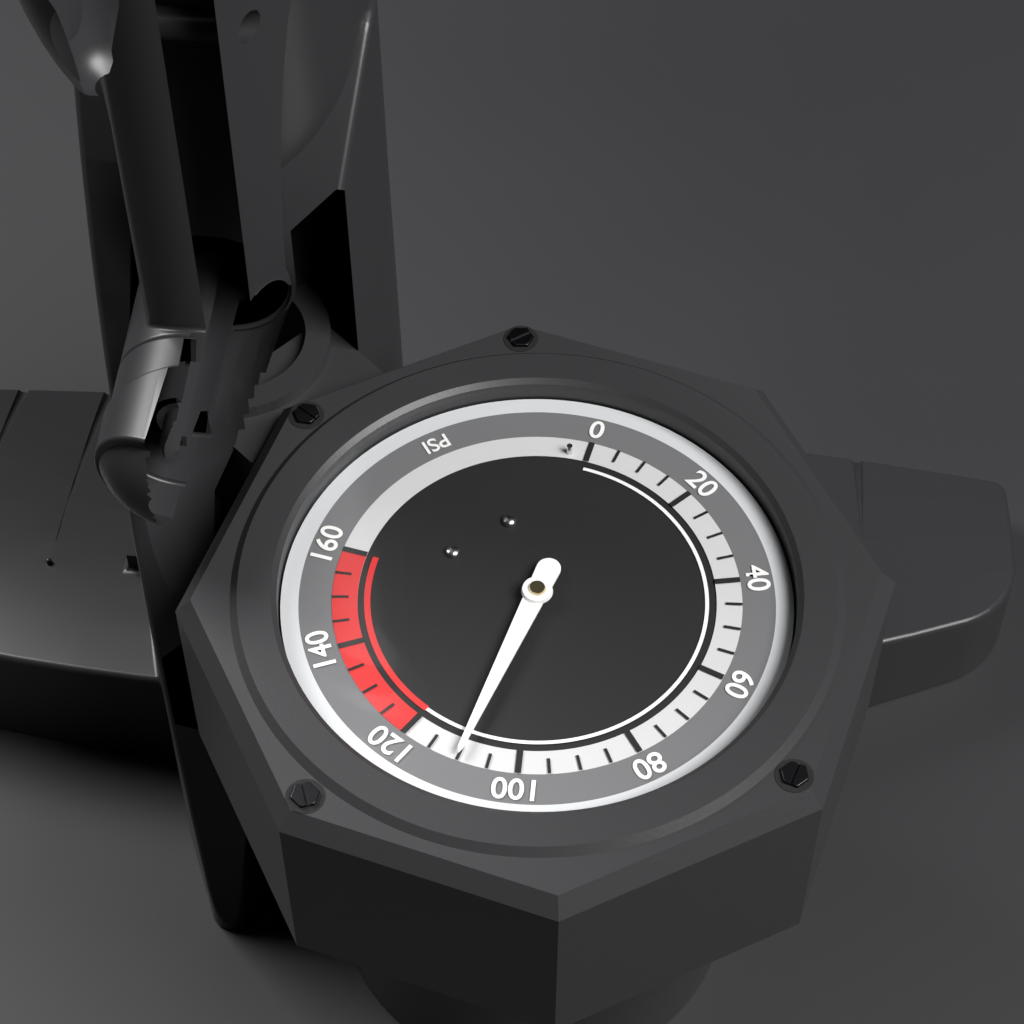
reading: 110 psi
